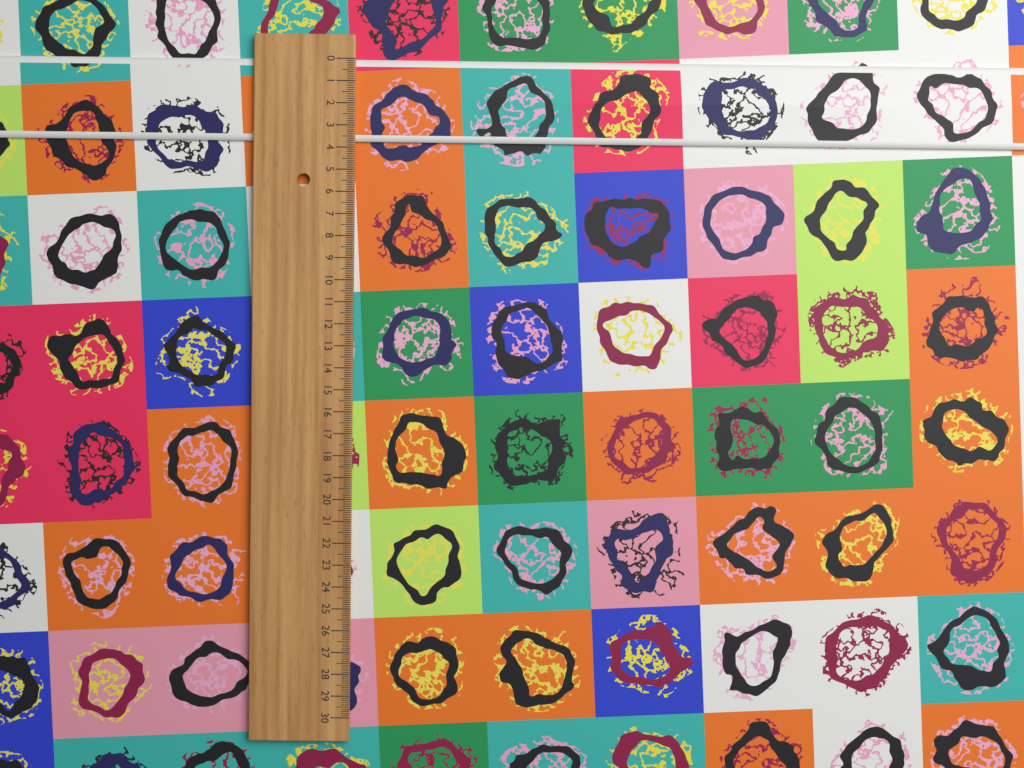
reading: 3.7 (no unit)
